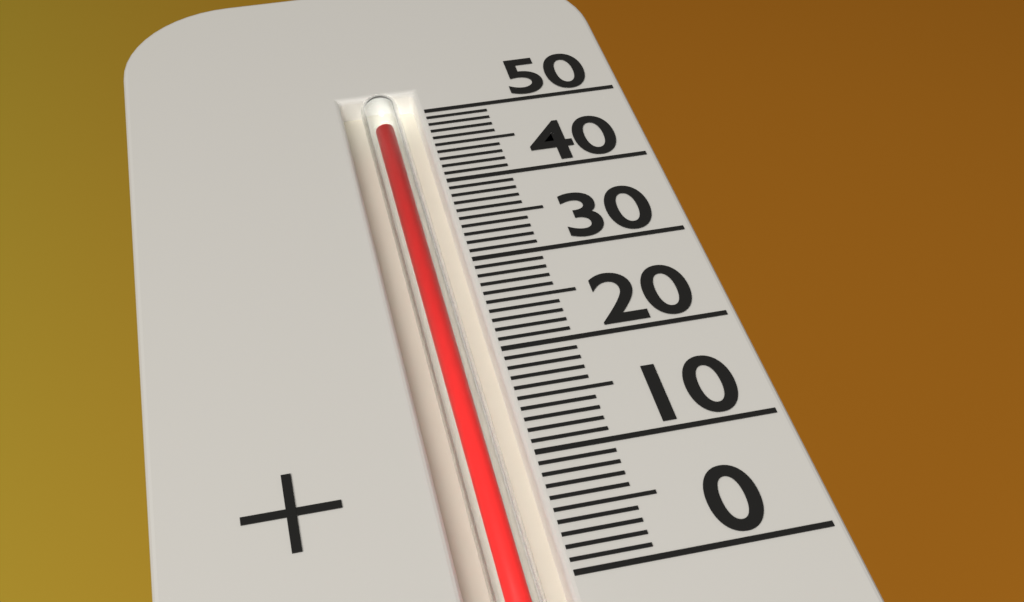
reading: 48 (no unit)
